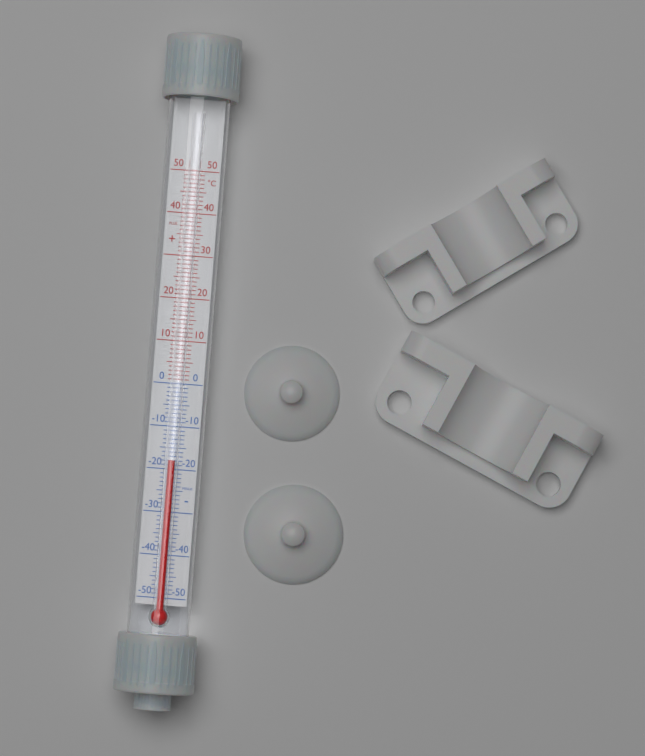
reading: -18 °C
